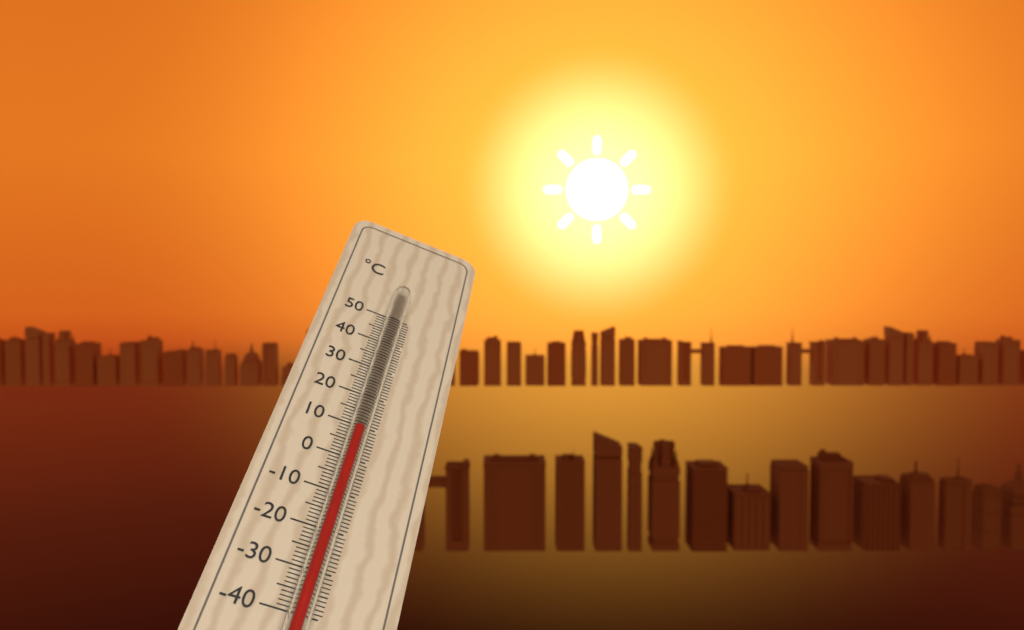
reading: 7 °C
